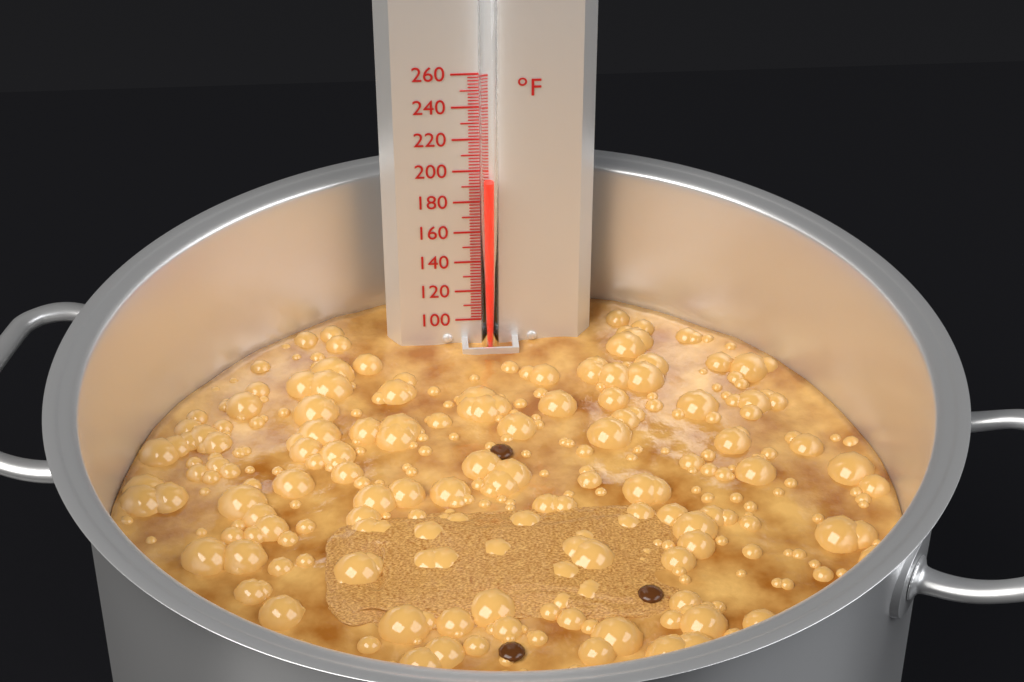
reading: 196 °F
